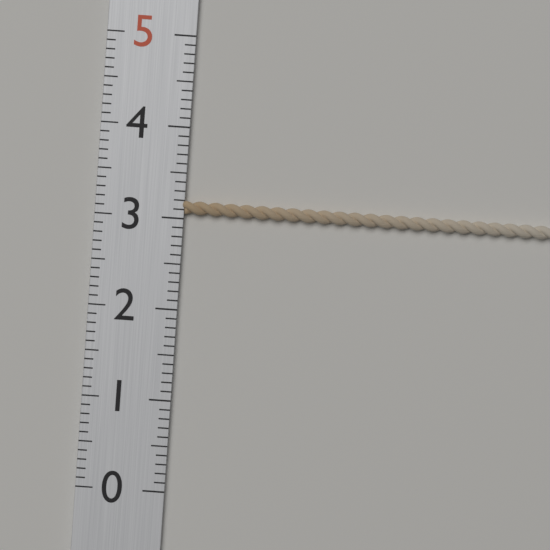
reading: 3.2 (no unit)
